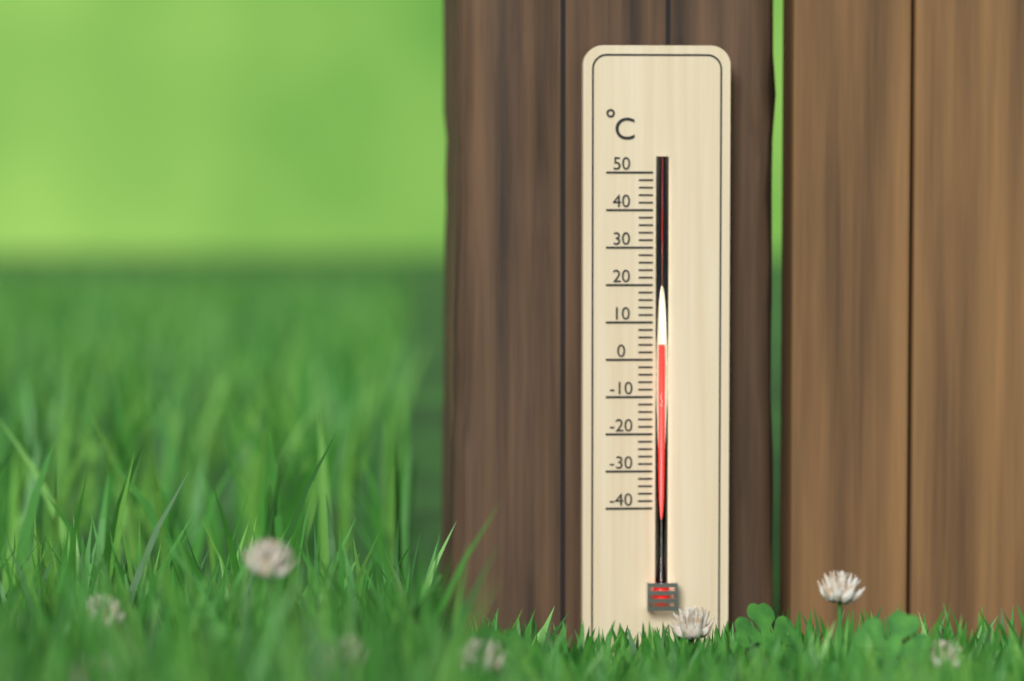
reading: 4 °C
